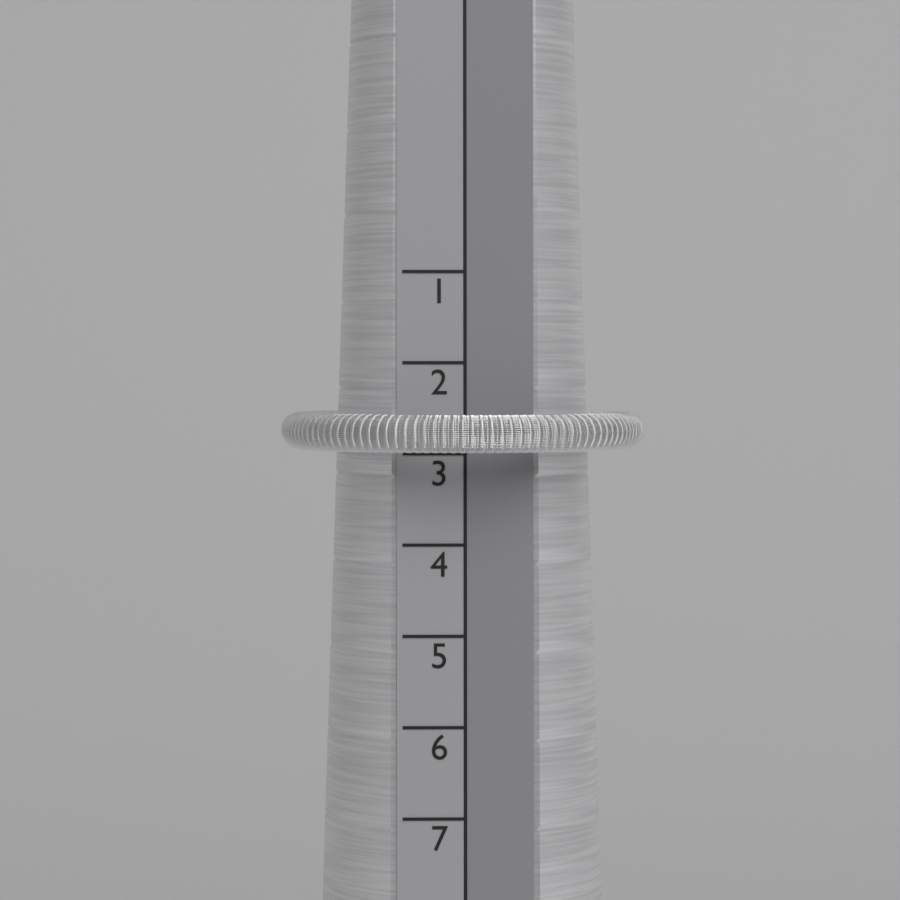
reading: 3 (no unit)
